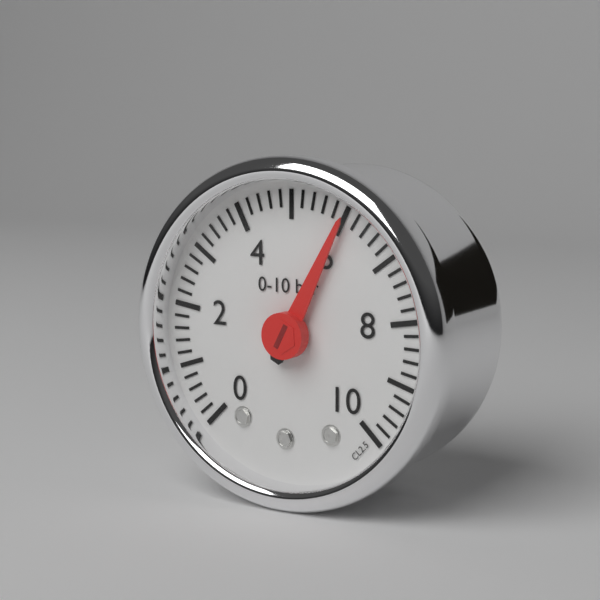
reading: 6.0 bar
